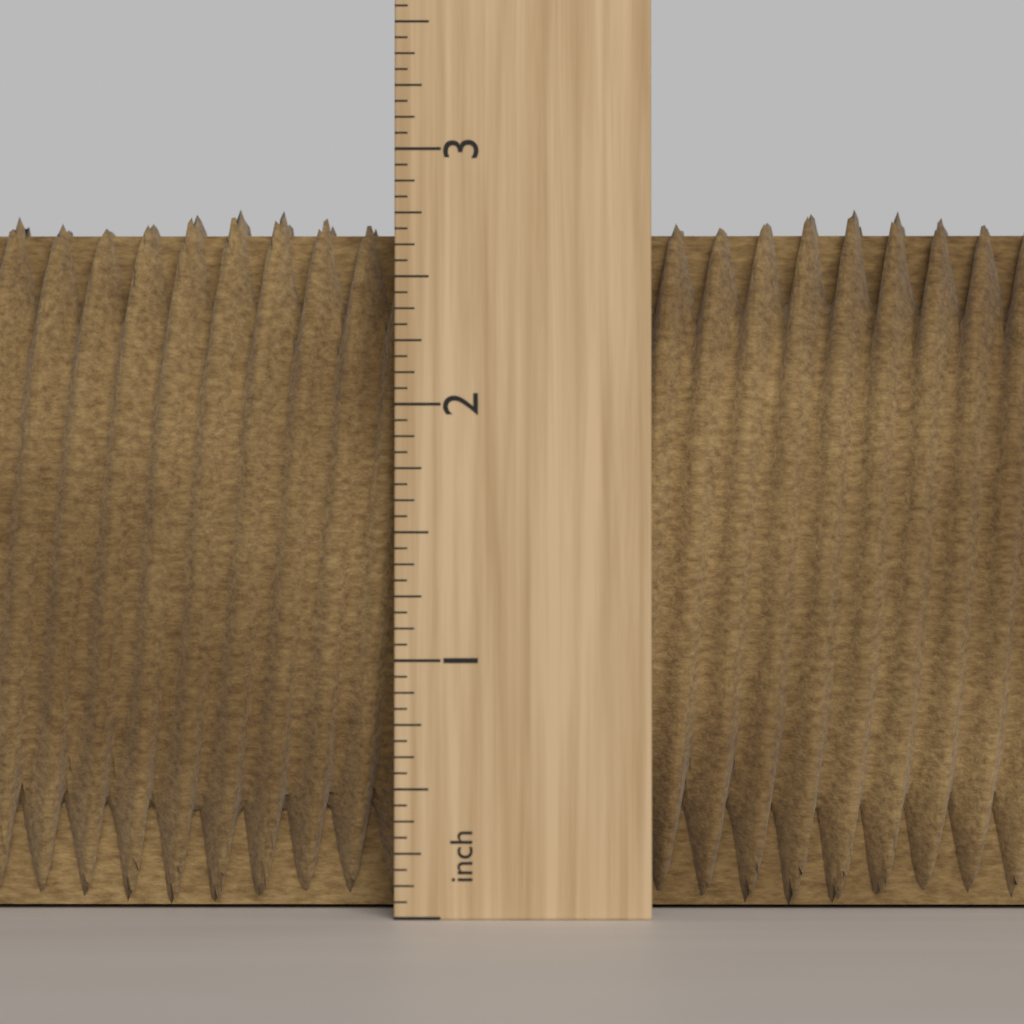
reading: 2.8125 inch
